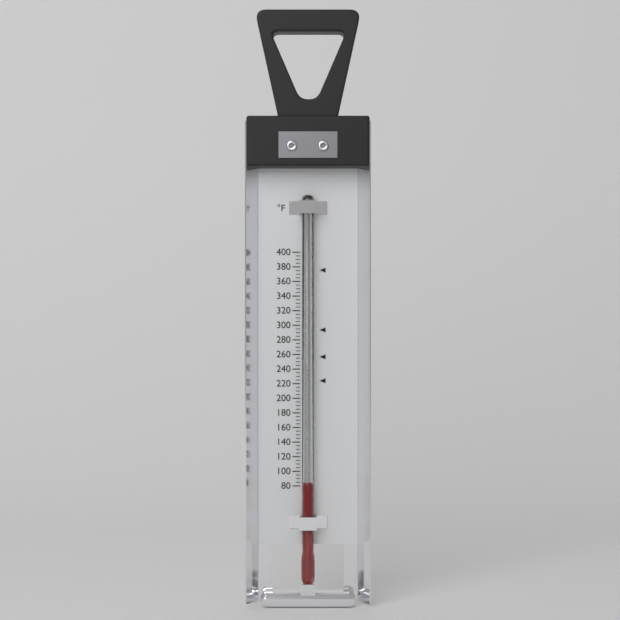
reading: 85 °F
